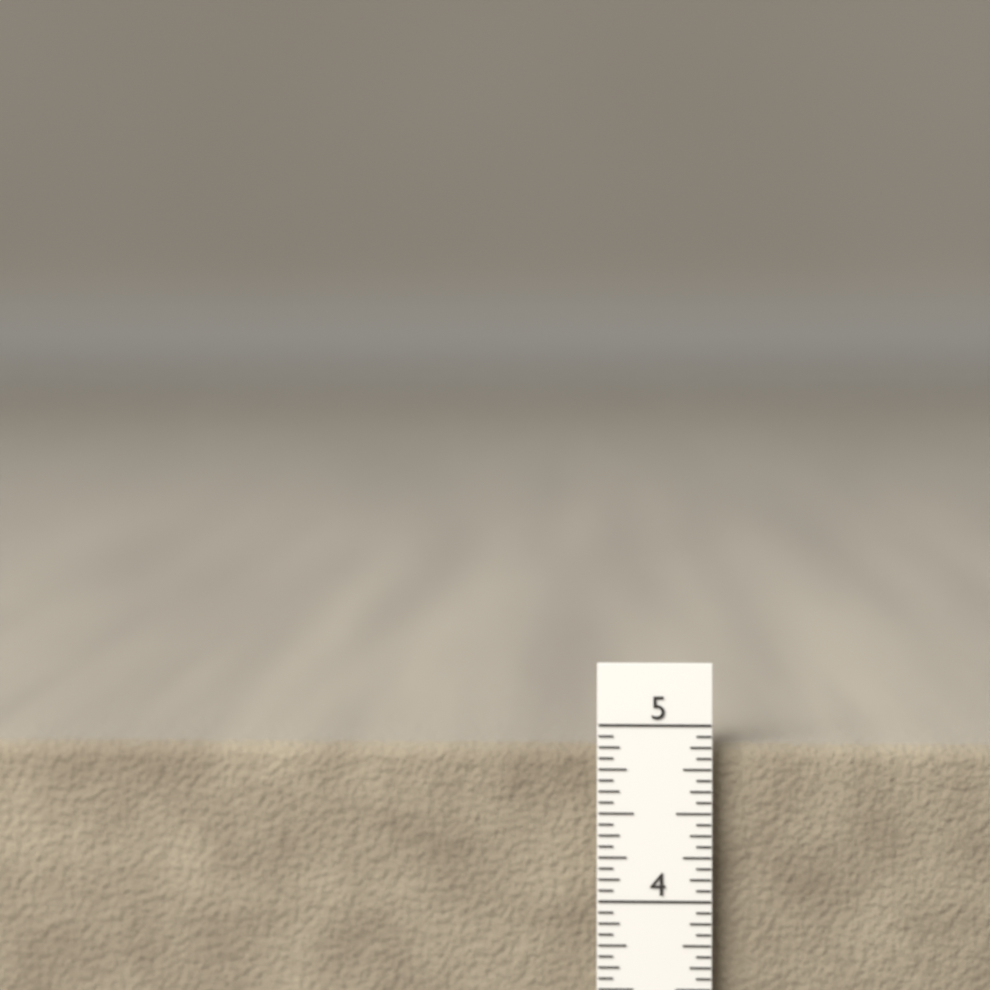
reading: 4.8750 in
